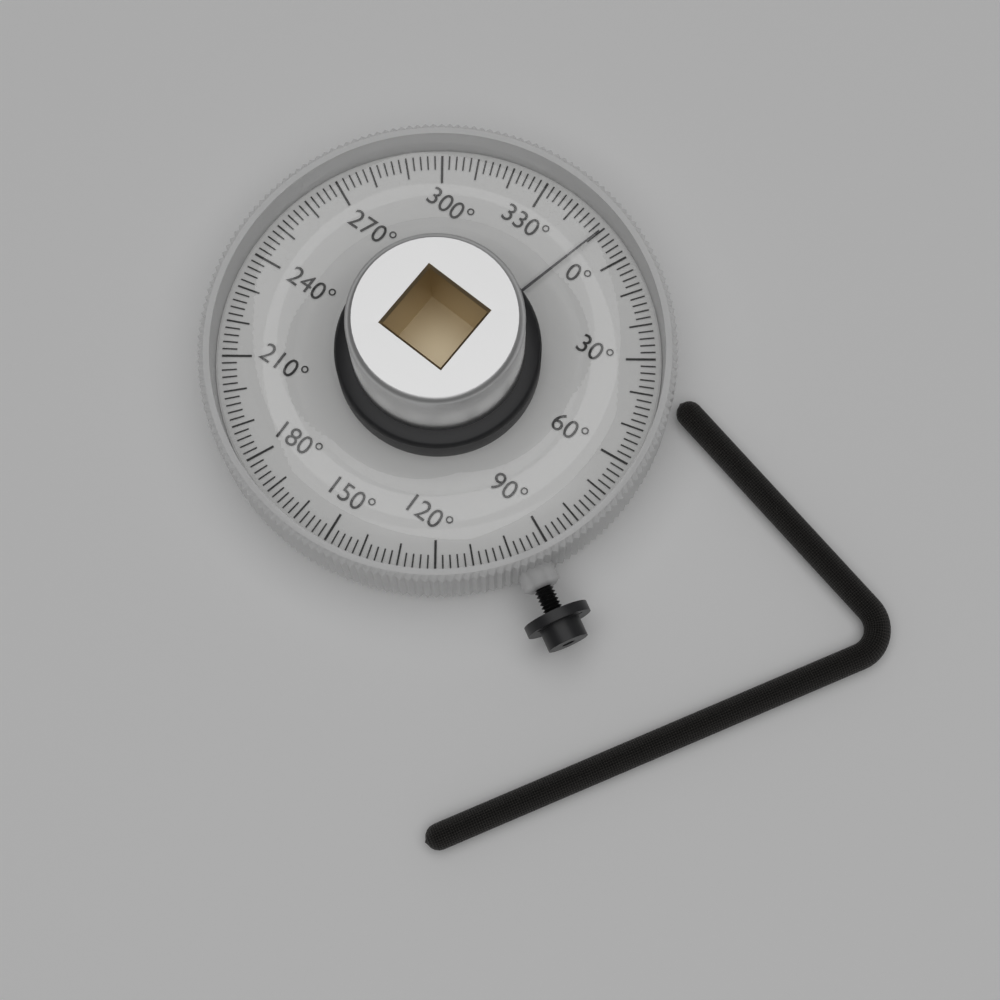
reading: 350 °
